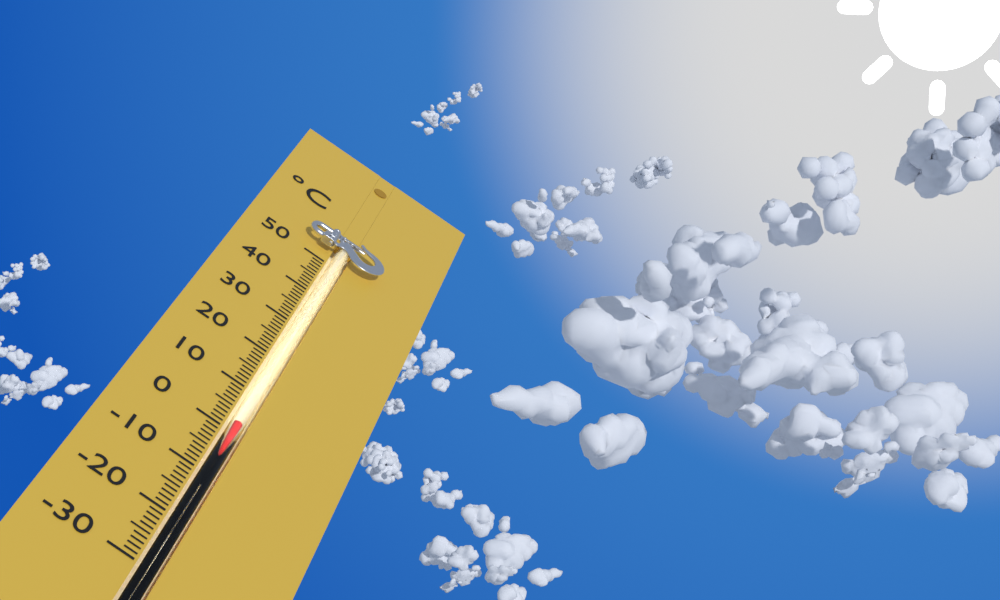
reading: 2 °C
